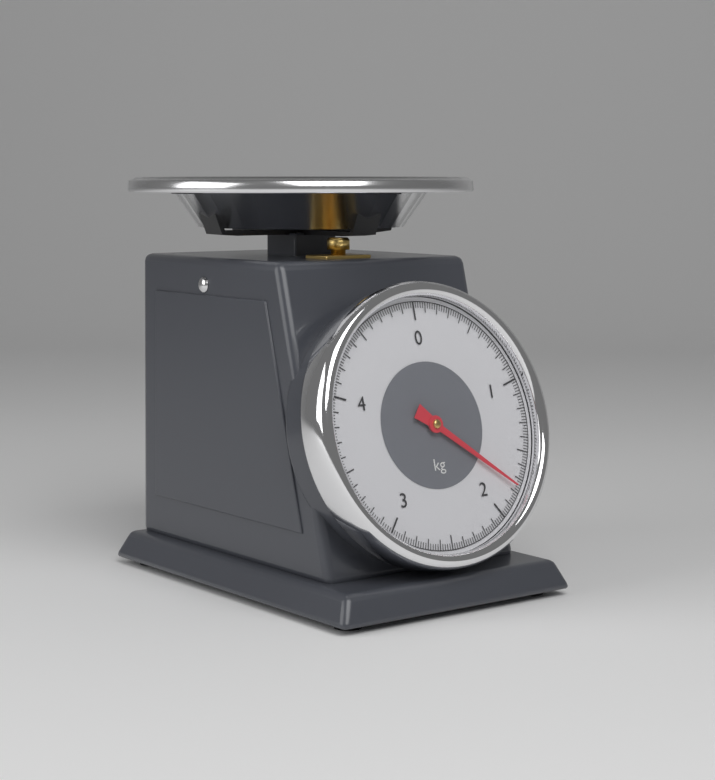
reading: 1.76 kg
